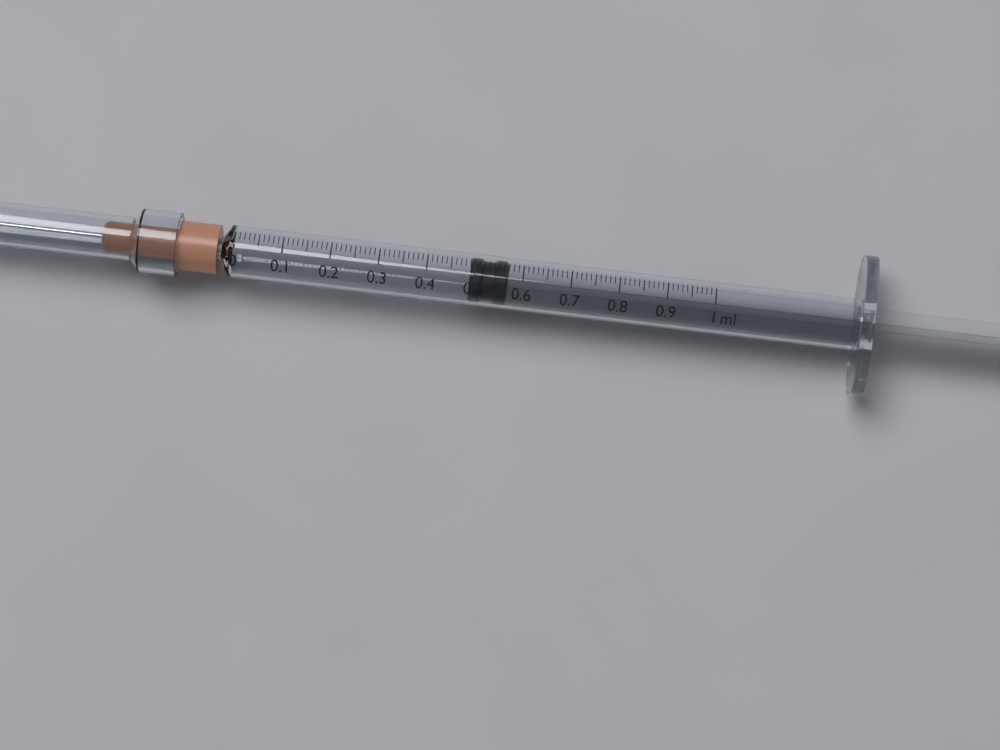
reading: 0.49 ml
